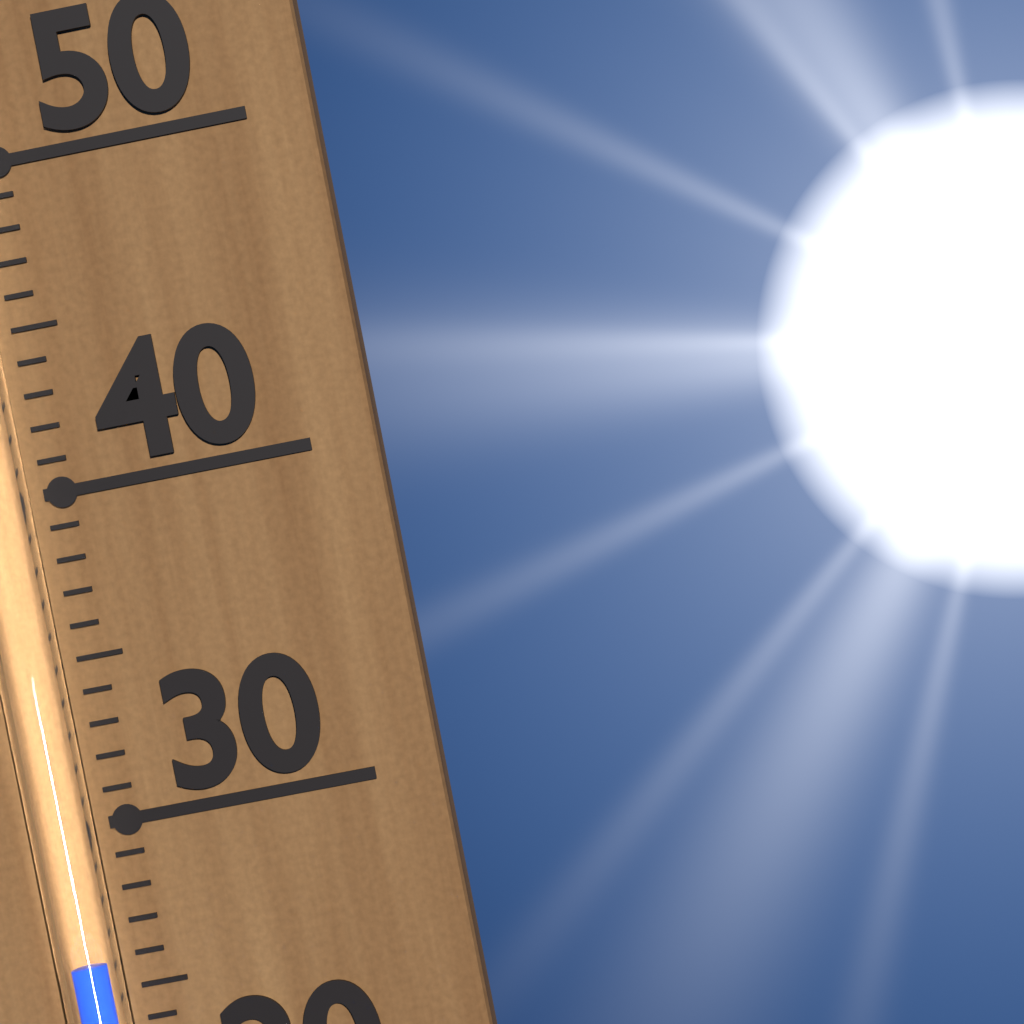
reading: 26 (no unit)
